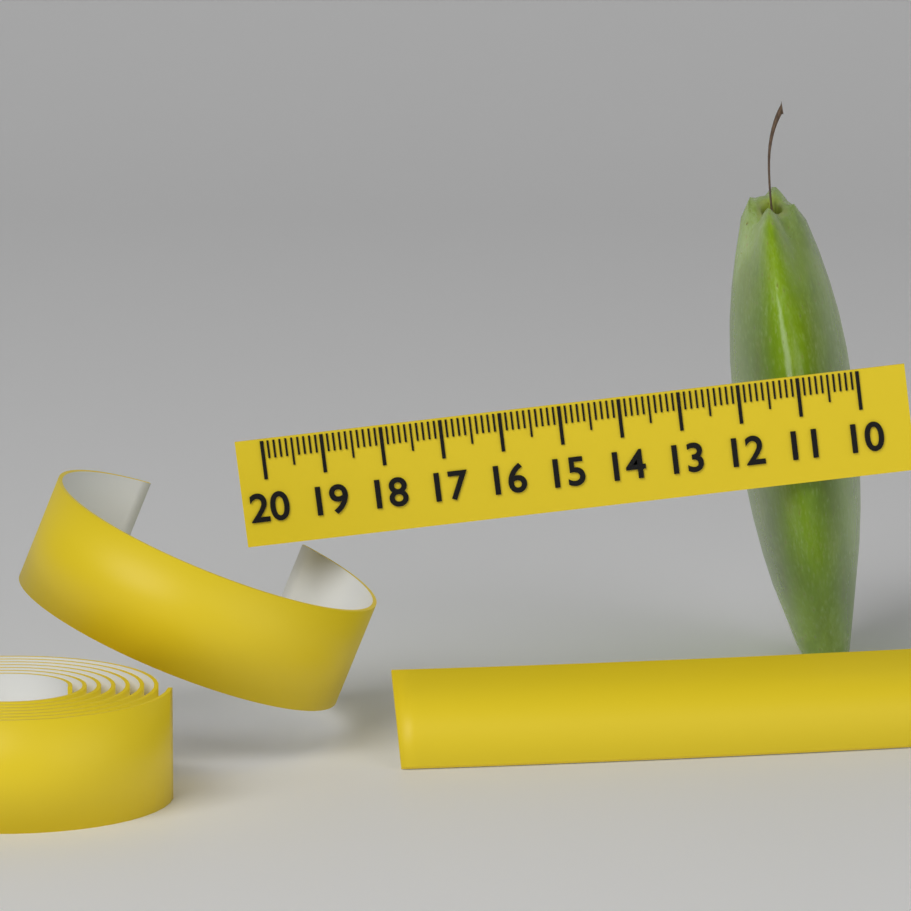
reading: 12.1 (no unit)
